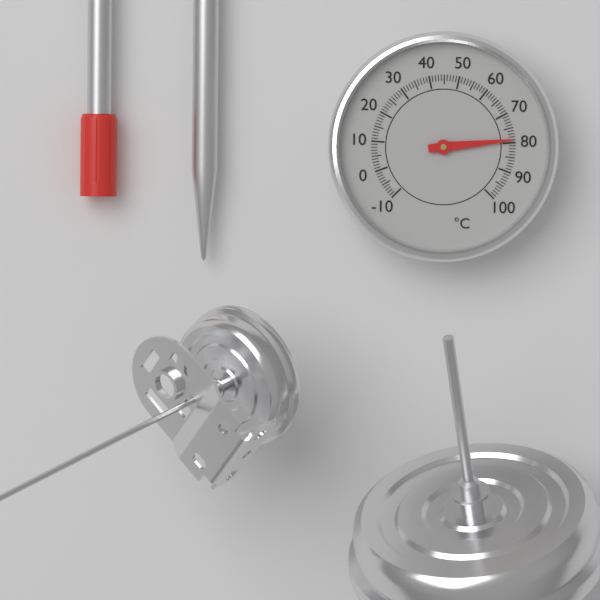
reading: 79 °C
